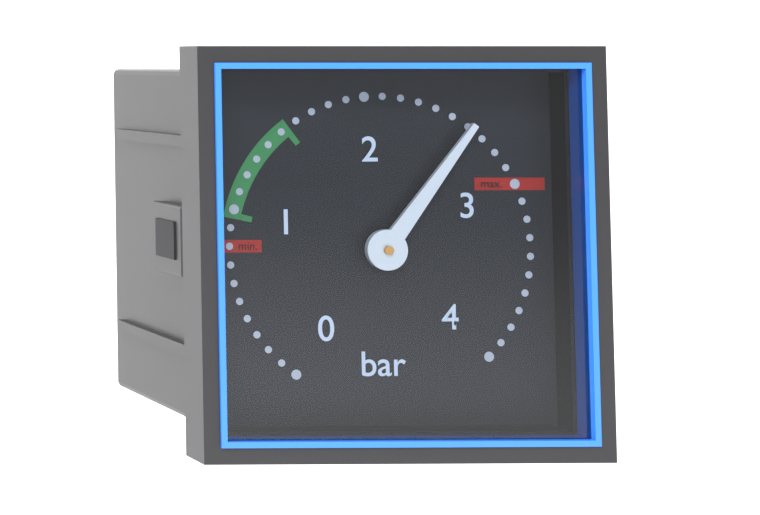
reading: 2.6 bar
